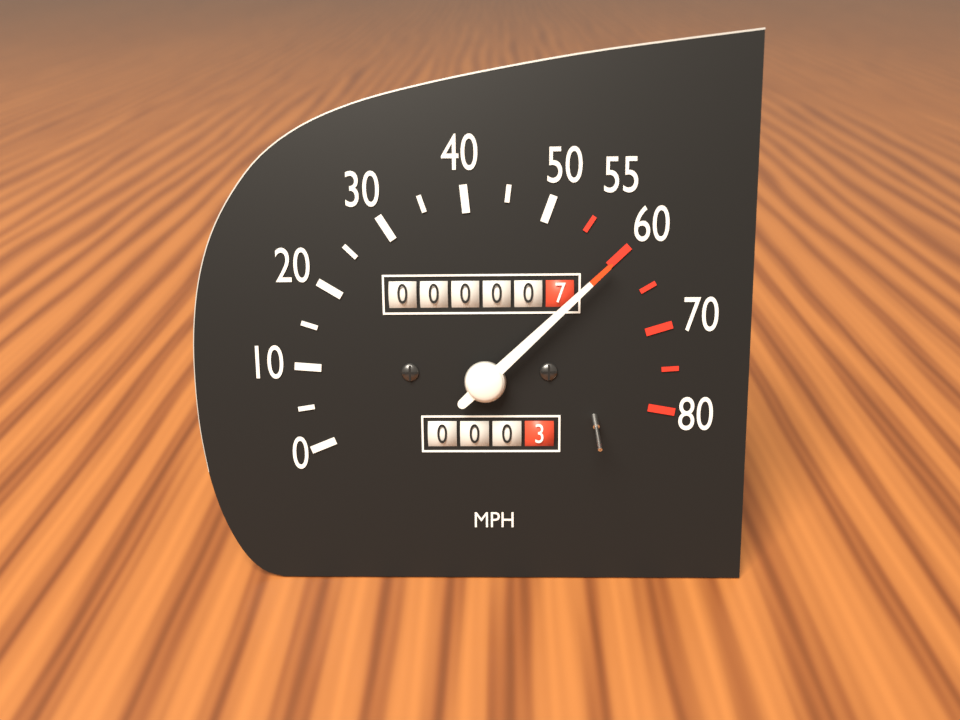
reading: 60 mph
